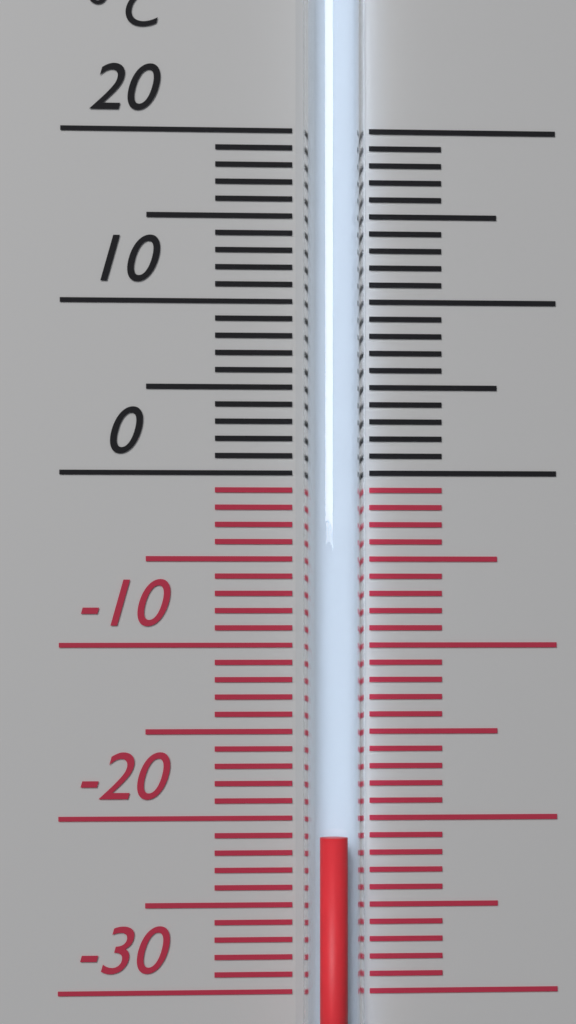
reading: -21 °C
